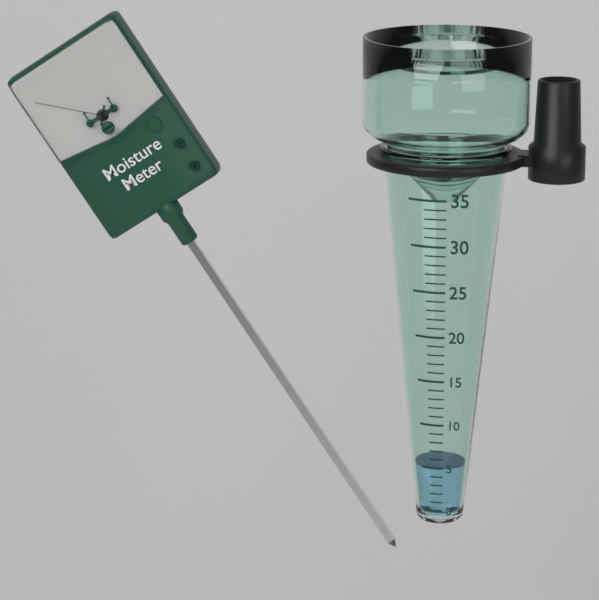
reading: 5 (no unit)
